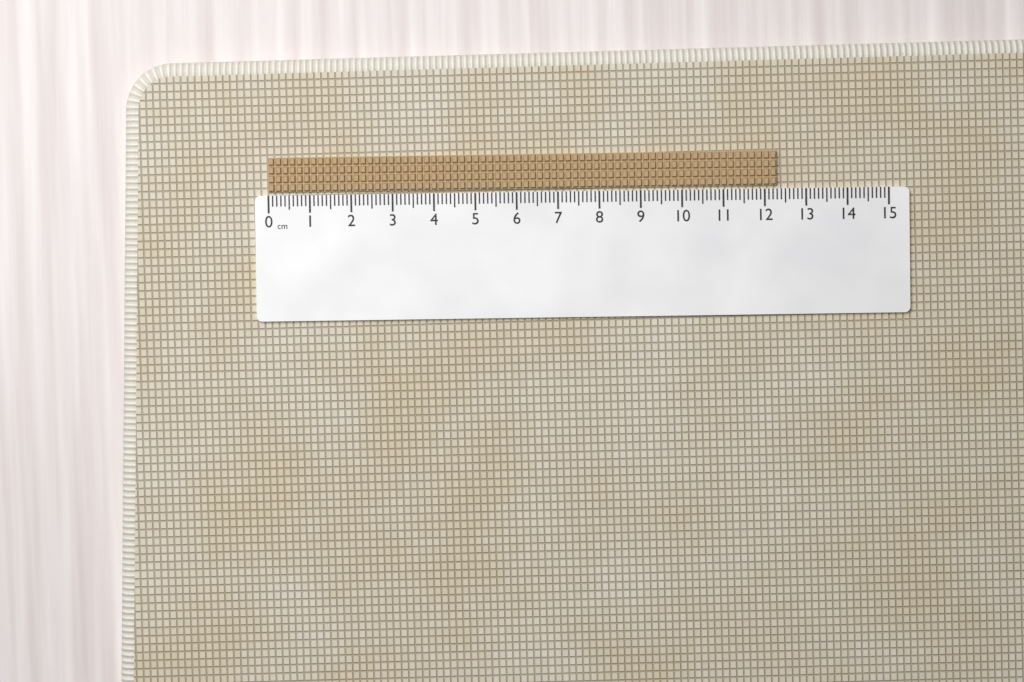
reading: 12.3 cm
